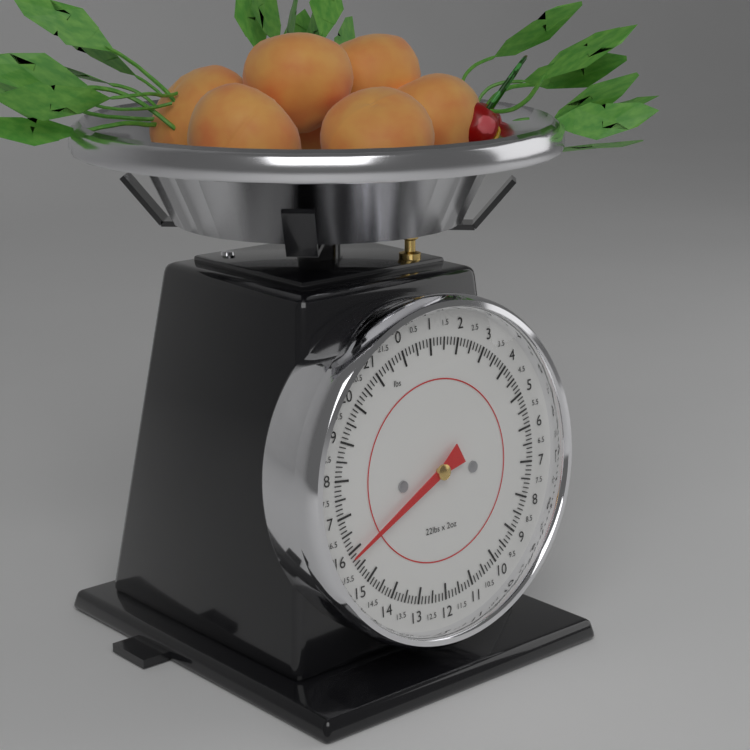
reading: 15.875 lbs
